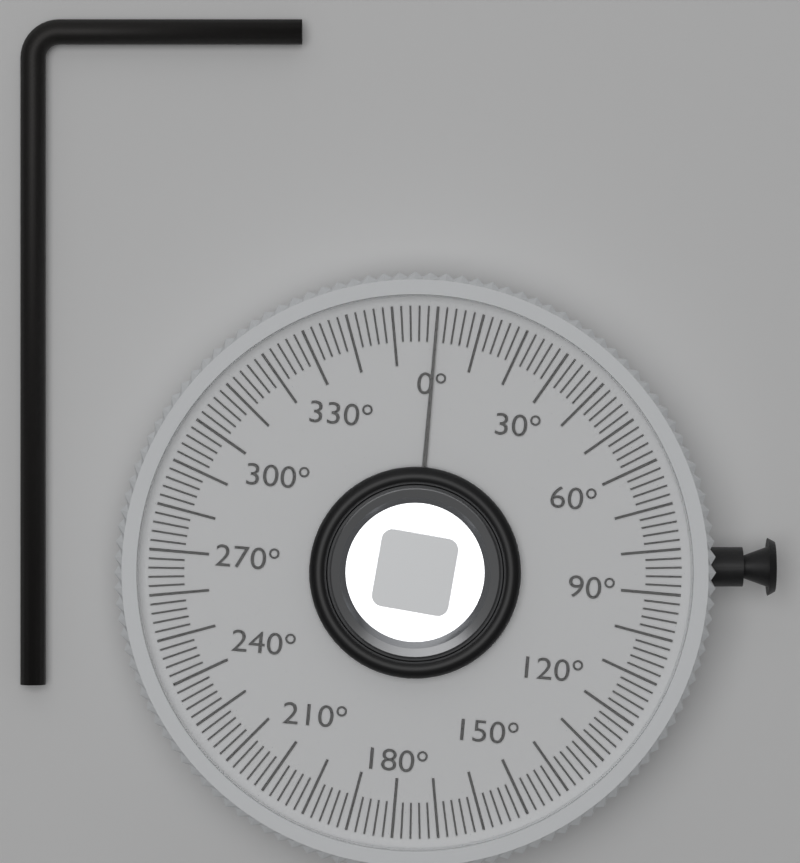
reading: 0 °
